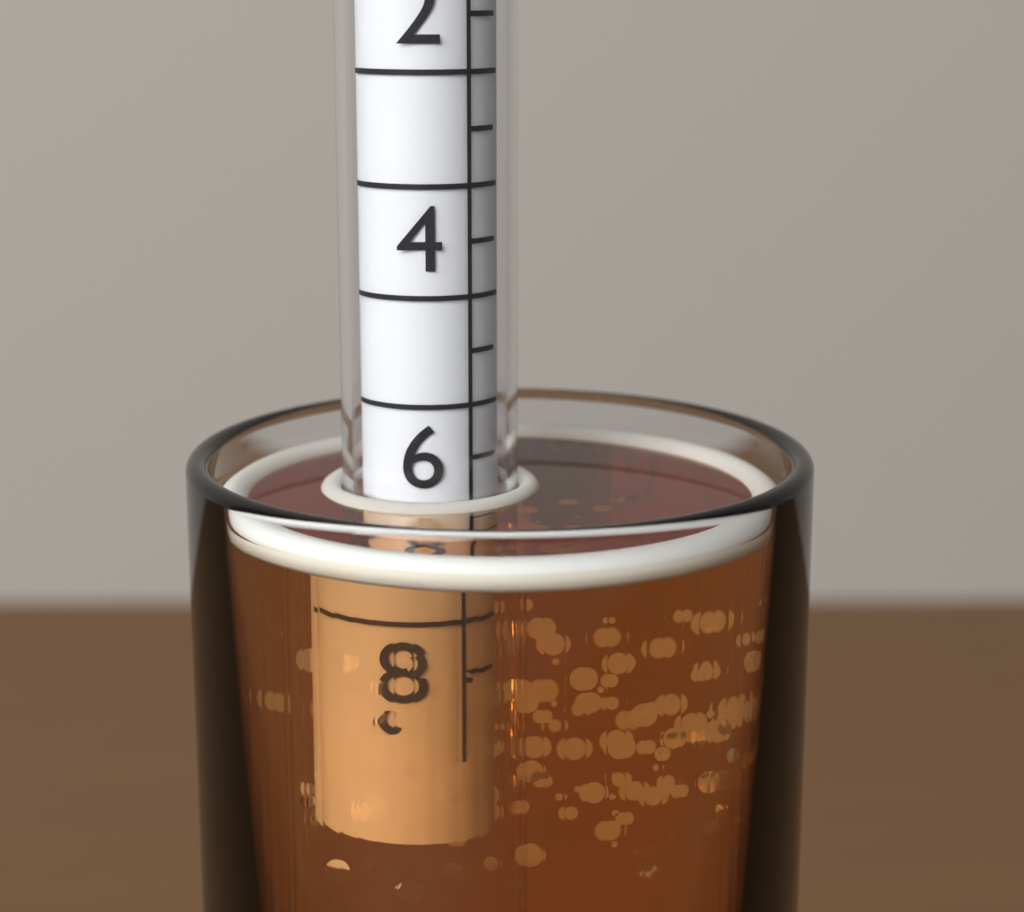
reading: 6.4 (no unit)
